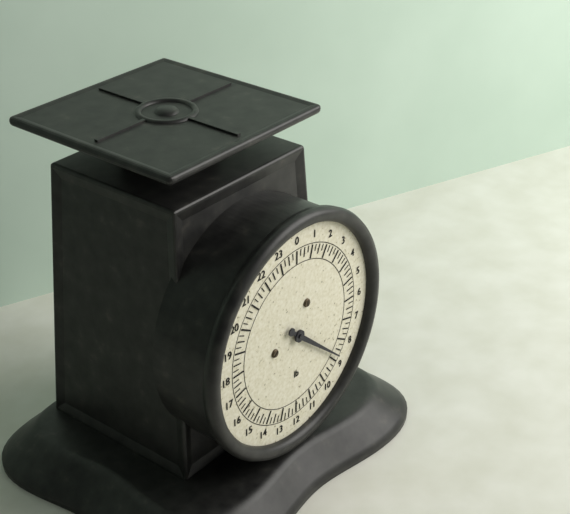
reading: 8.75 lb
